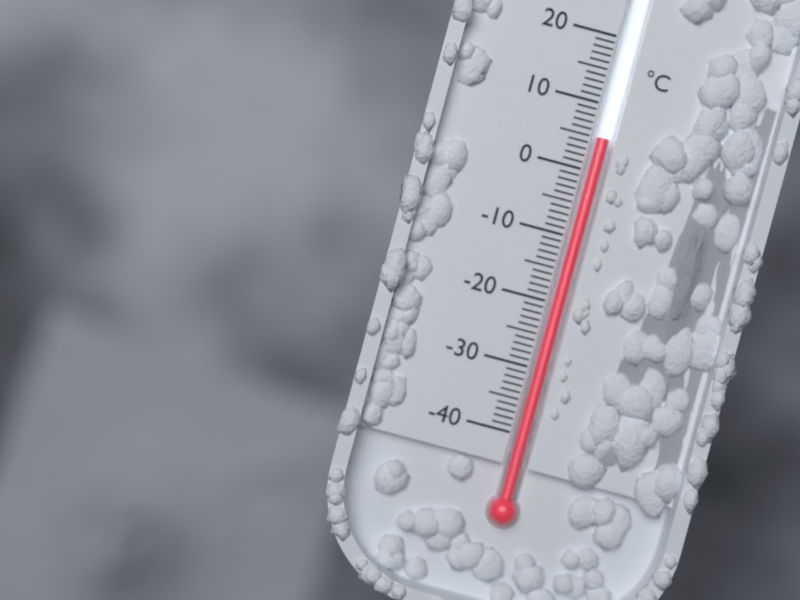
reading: 5 °C
